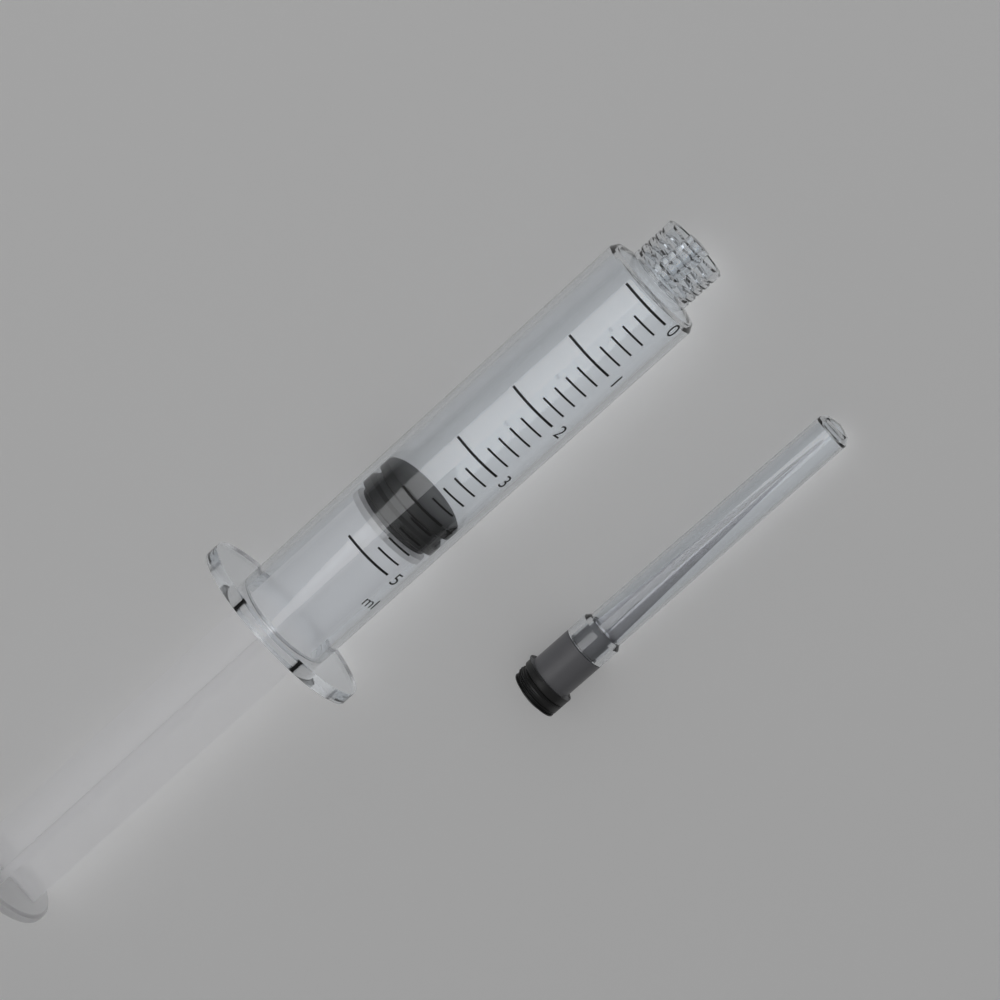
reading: 4.0 ml
